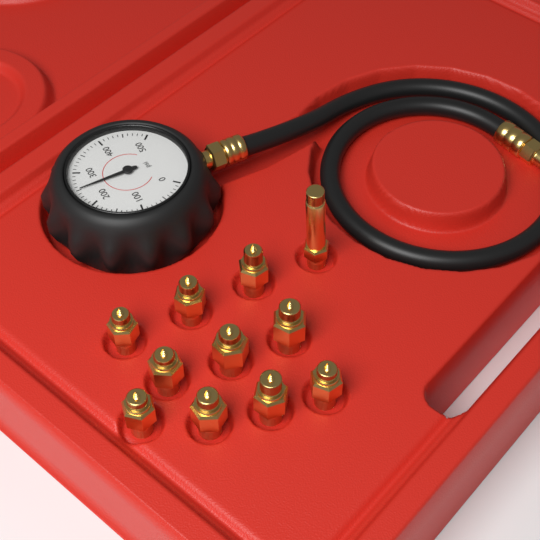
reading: 250 psi
